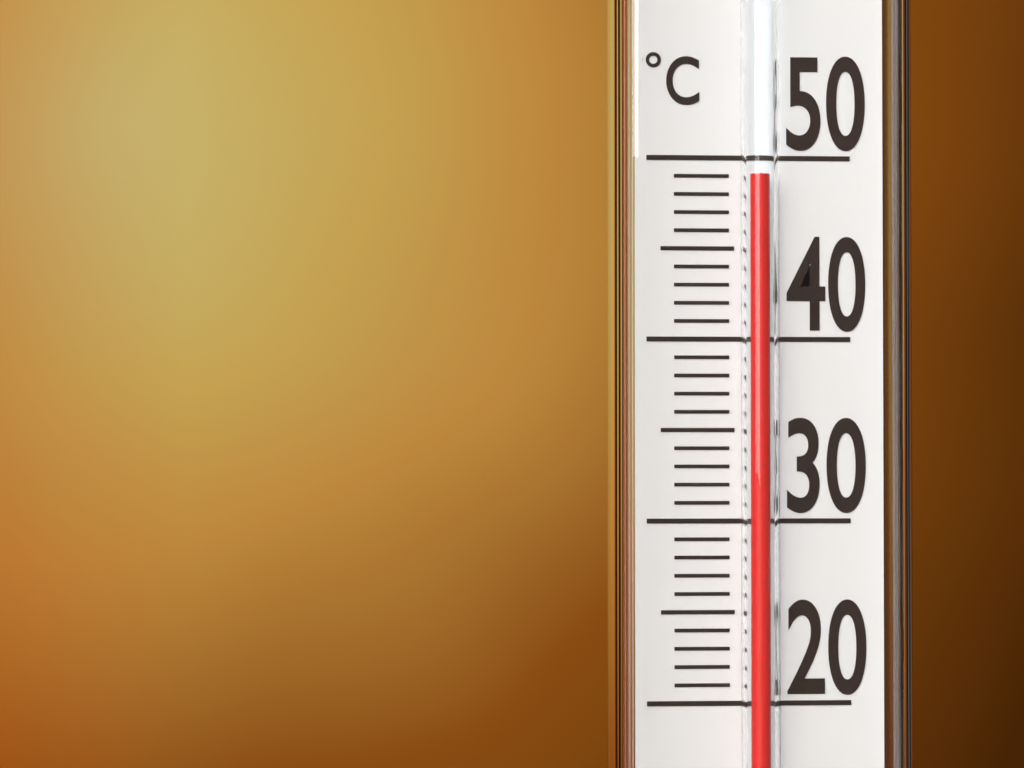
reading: 49 °C
